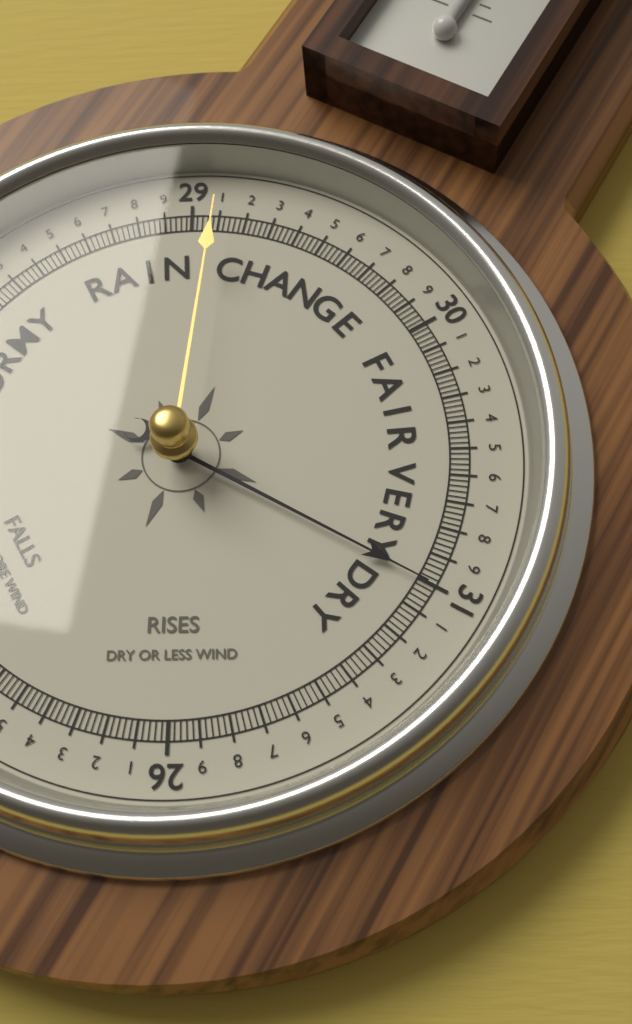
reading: 31.00 (no unit)
